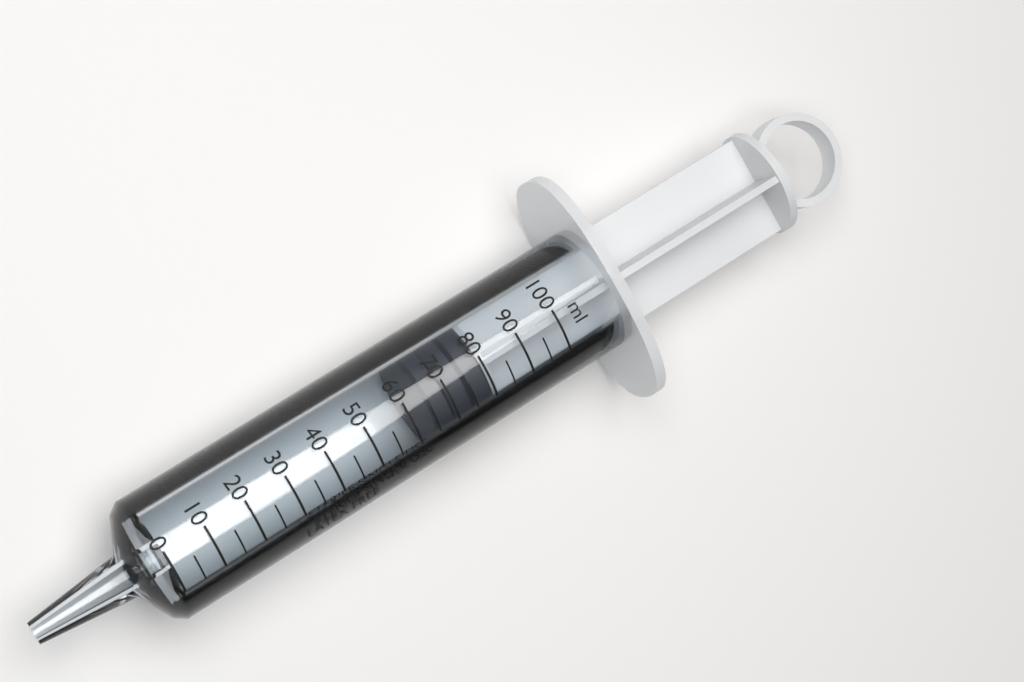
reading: 65 ml
